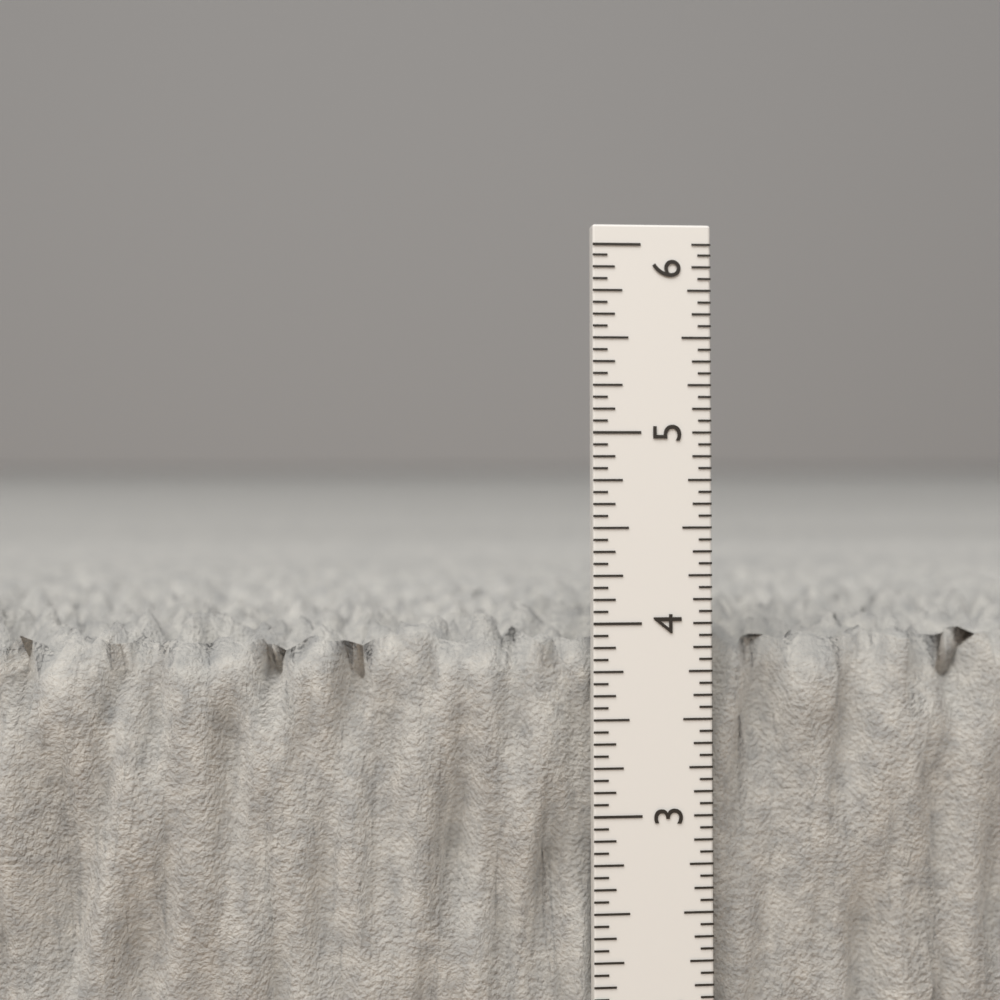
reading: 4.0000 in
